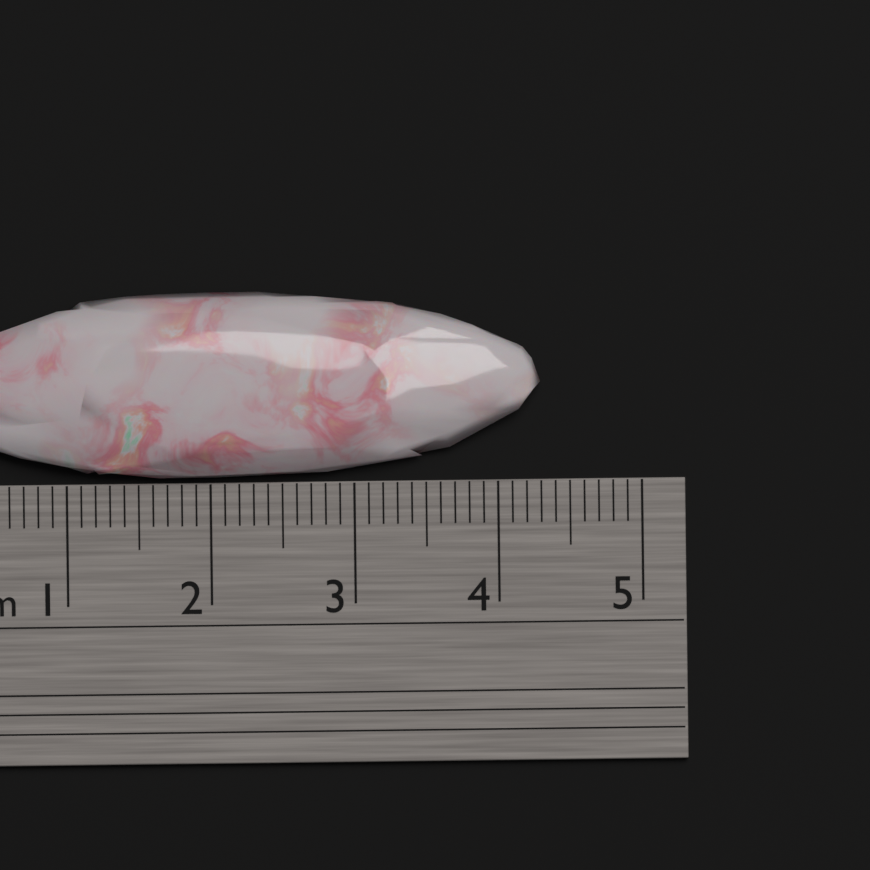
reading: 4.3 cm
